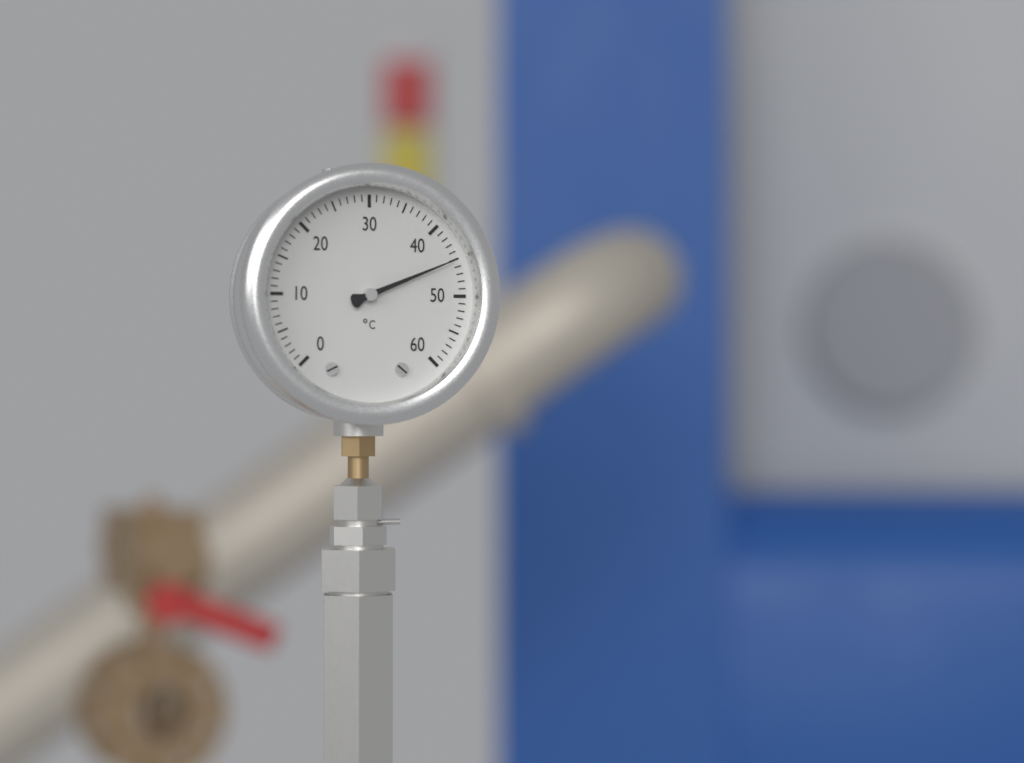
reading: 45 °C
